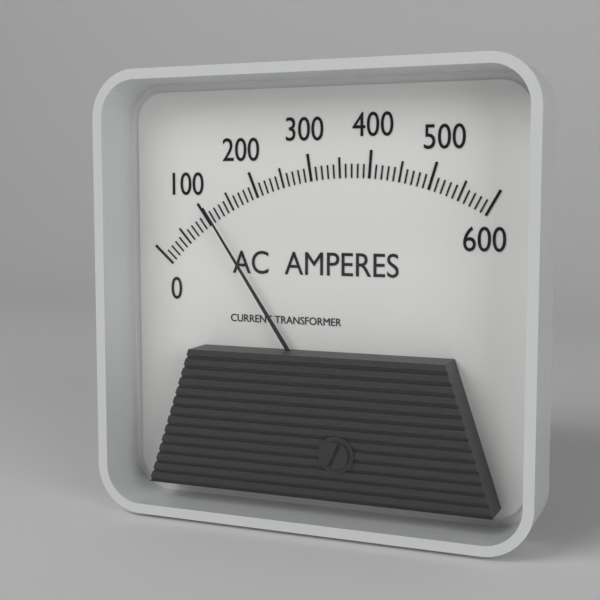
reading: 110 A
